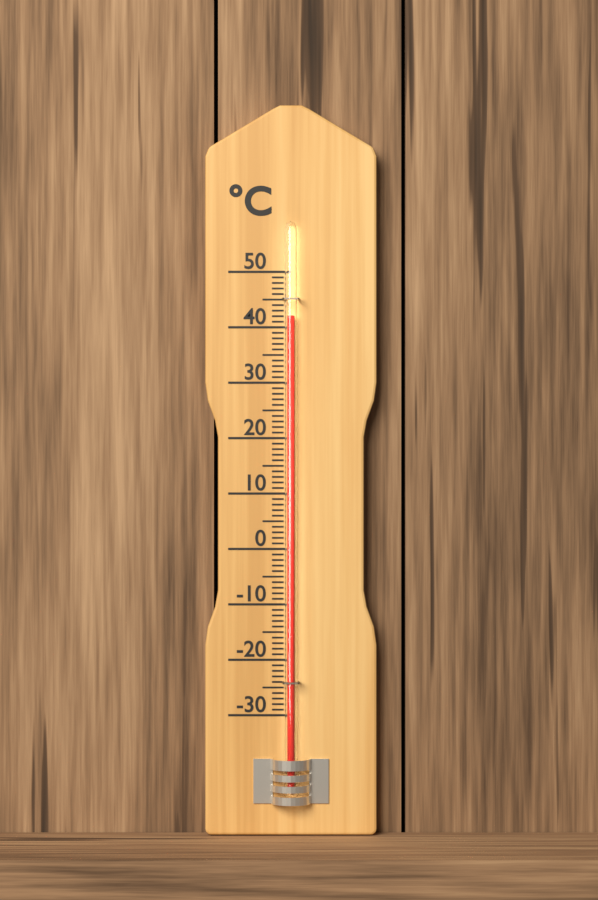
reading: 42 °C
